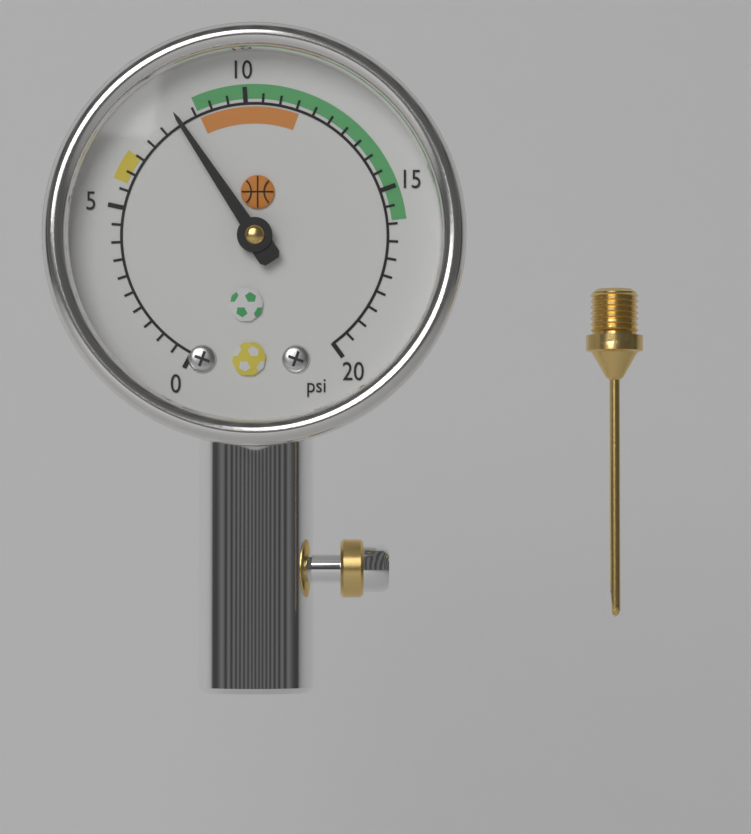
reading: 8.0 psi
